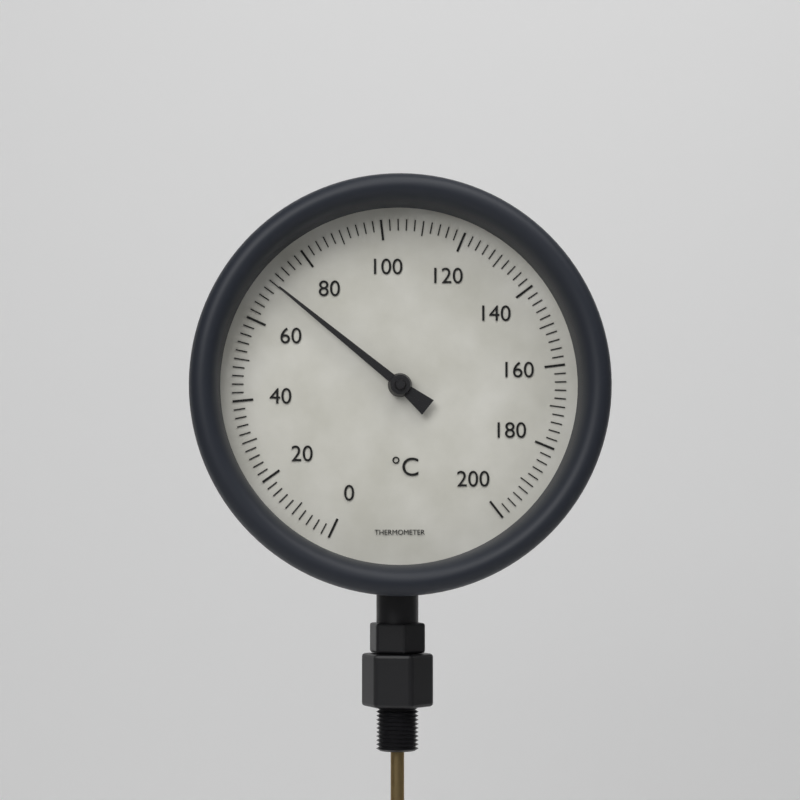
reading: 70 °C
